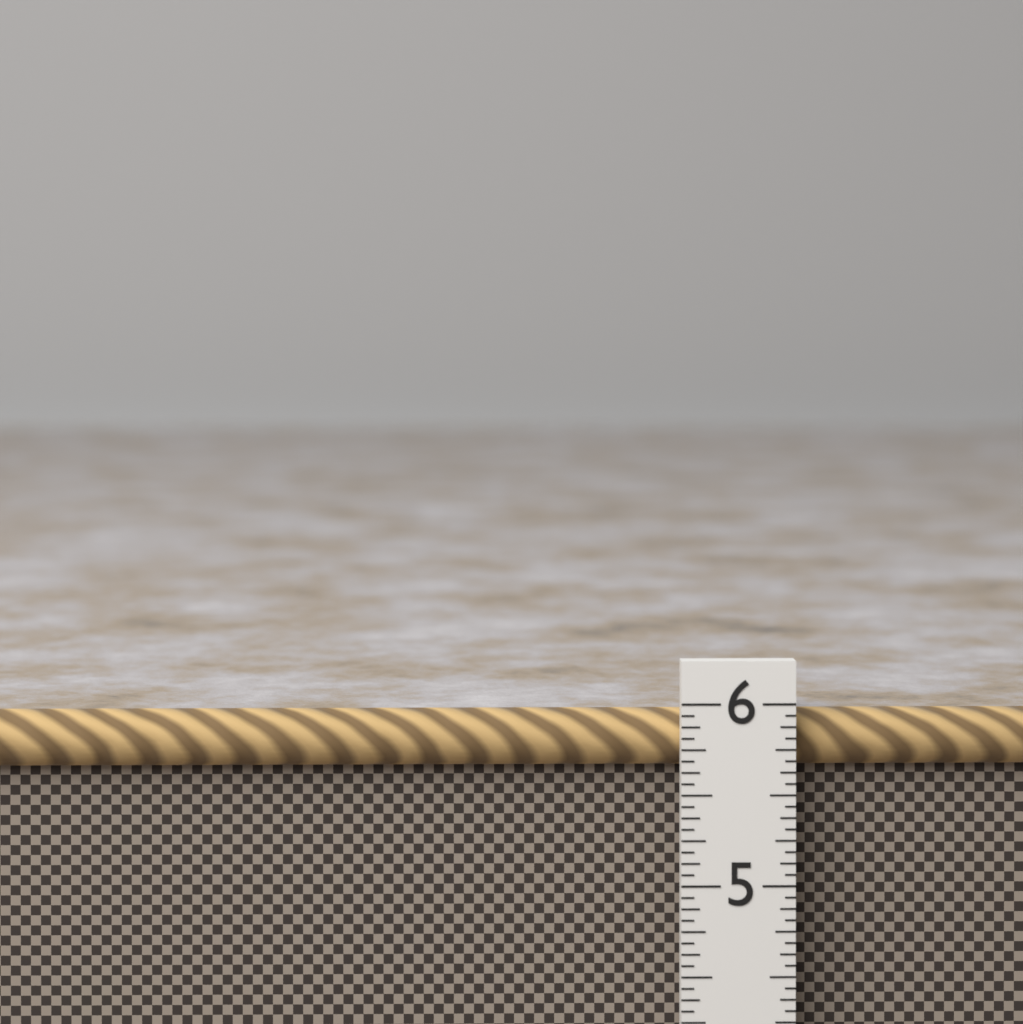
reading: 5.9375 in
